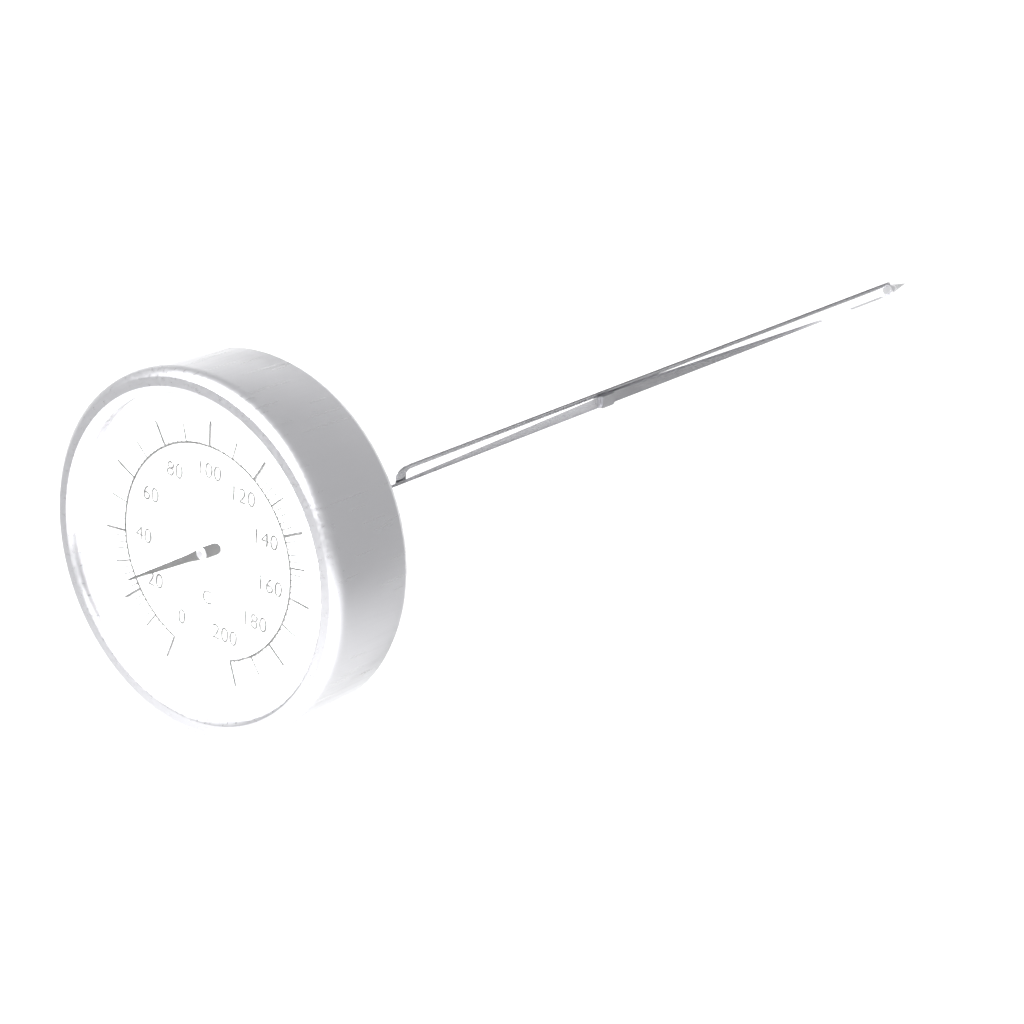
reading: 24 °C
